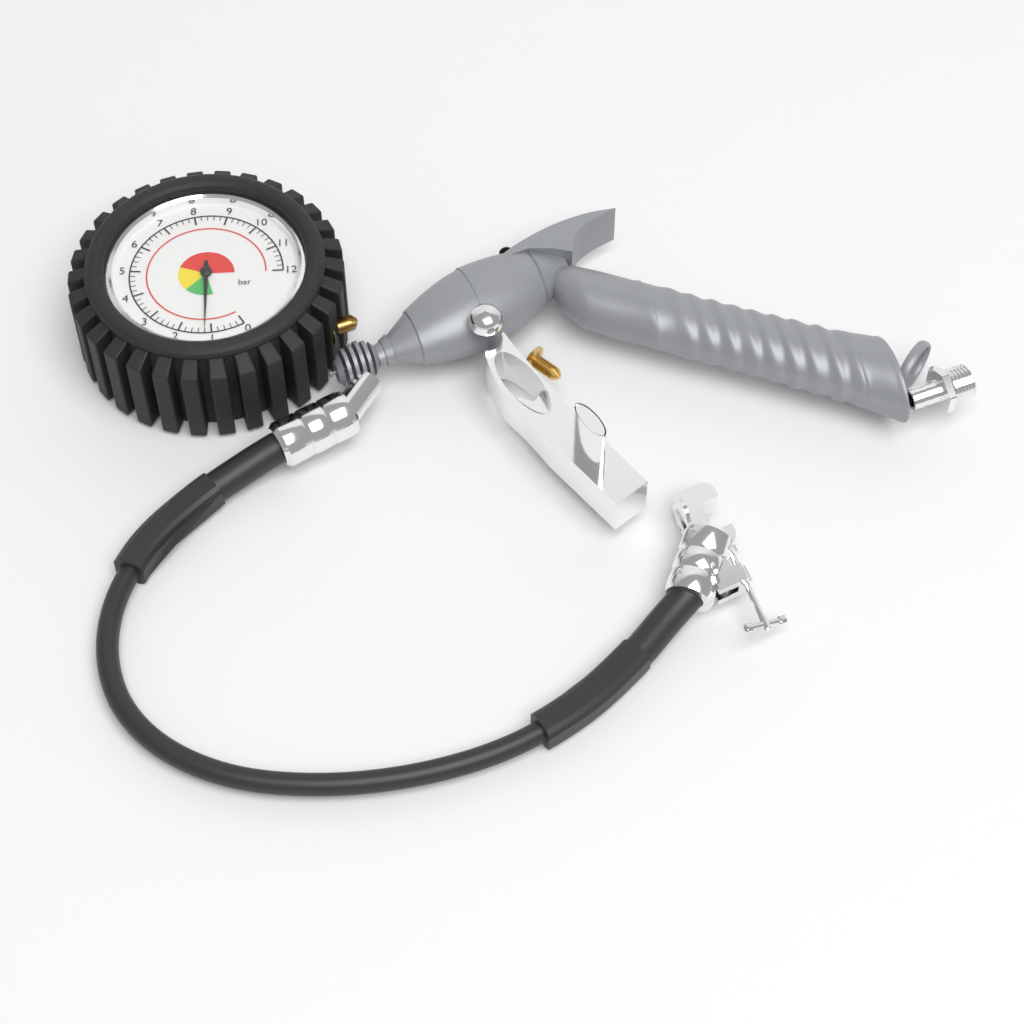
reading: 1.2 bar
